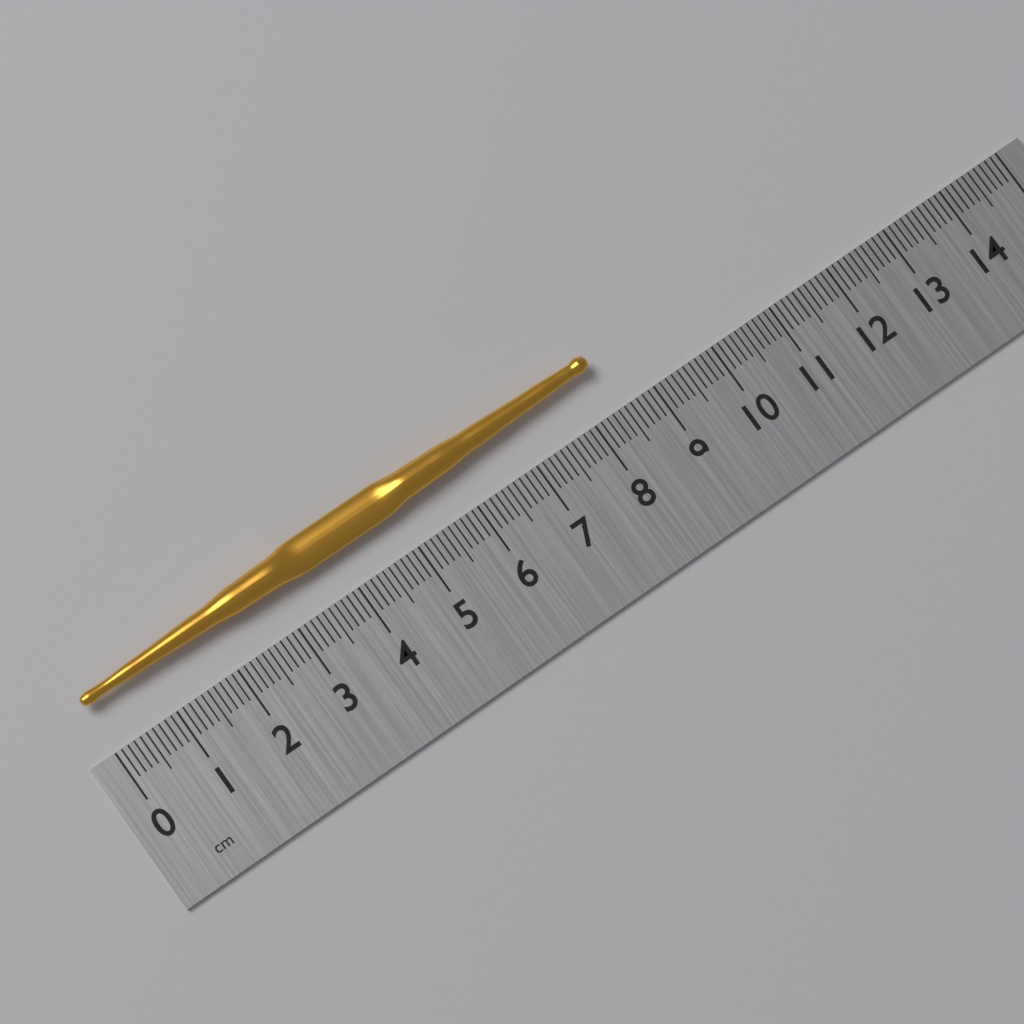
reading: 8.4 cm
